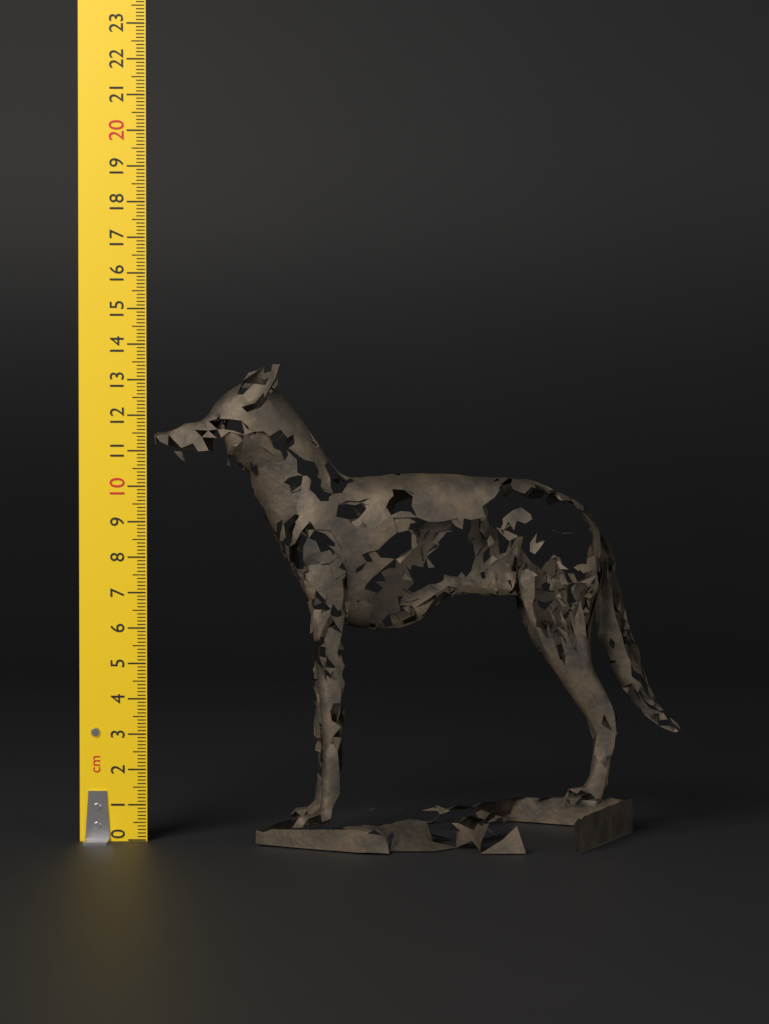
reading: 13.4 cm
